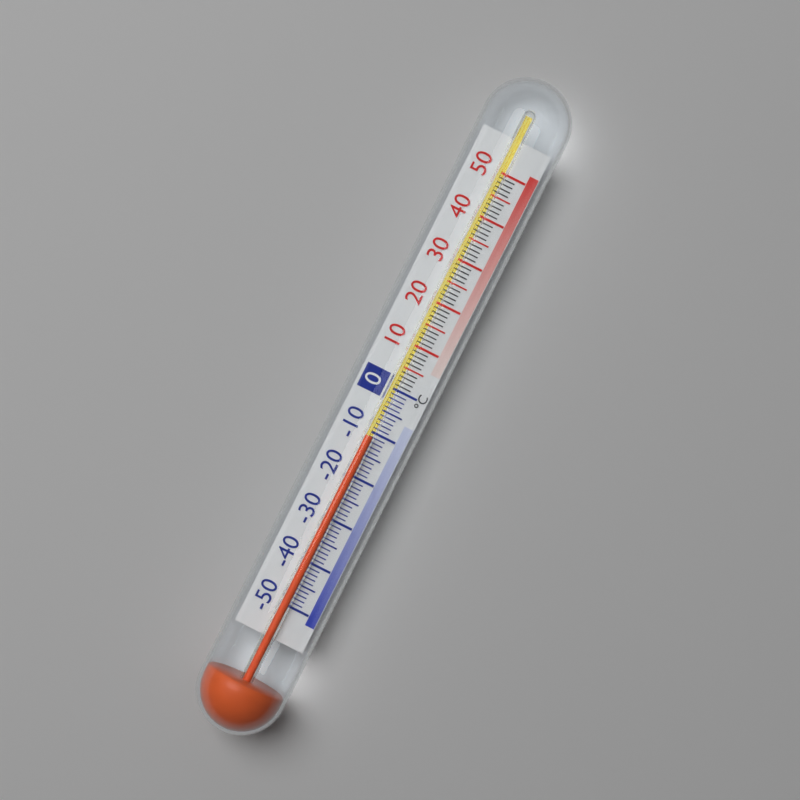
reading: -11 °C
